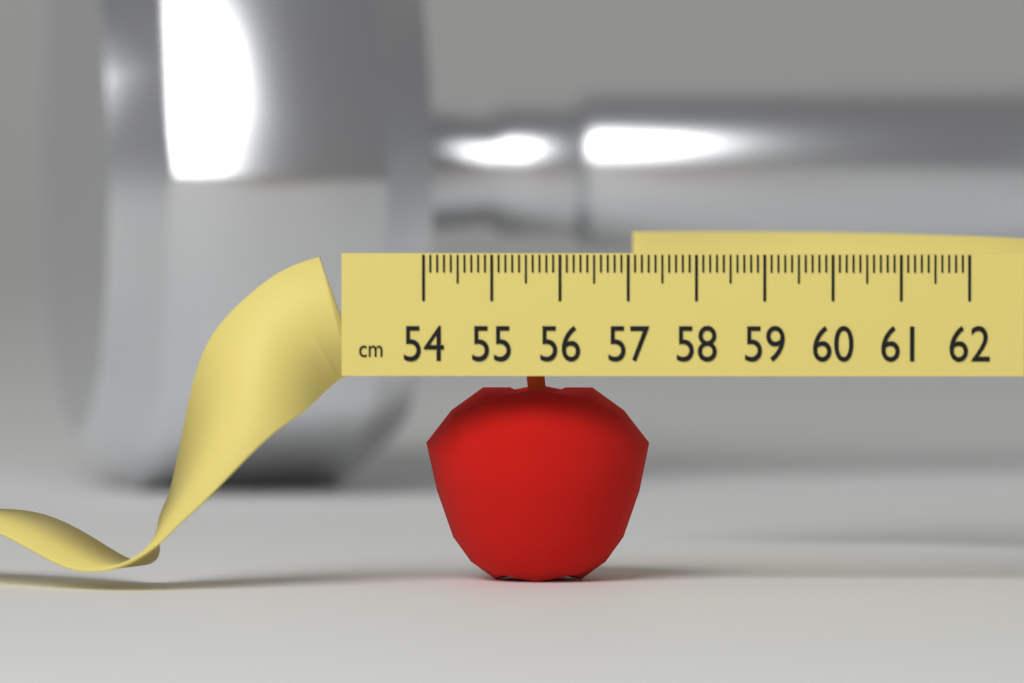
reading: 57.3 cm
